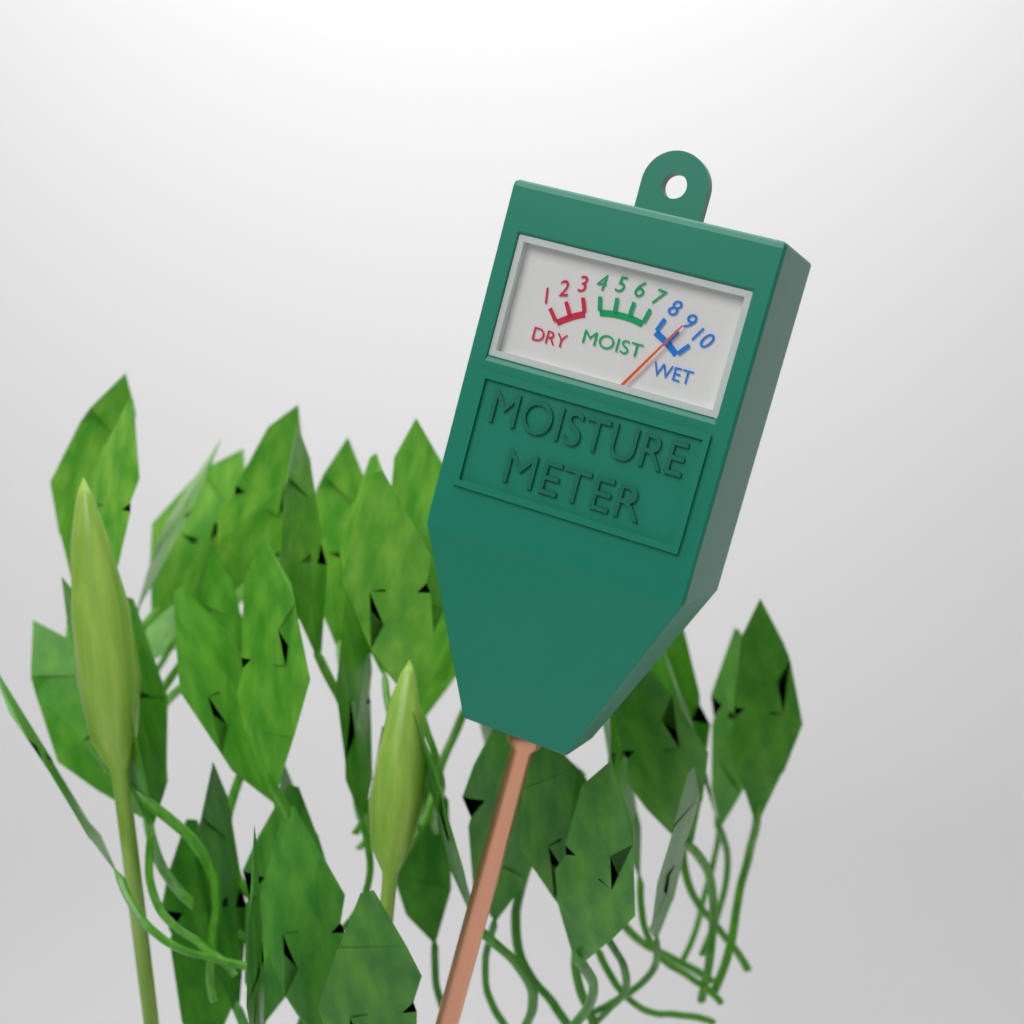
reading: 9 (no unit)
